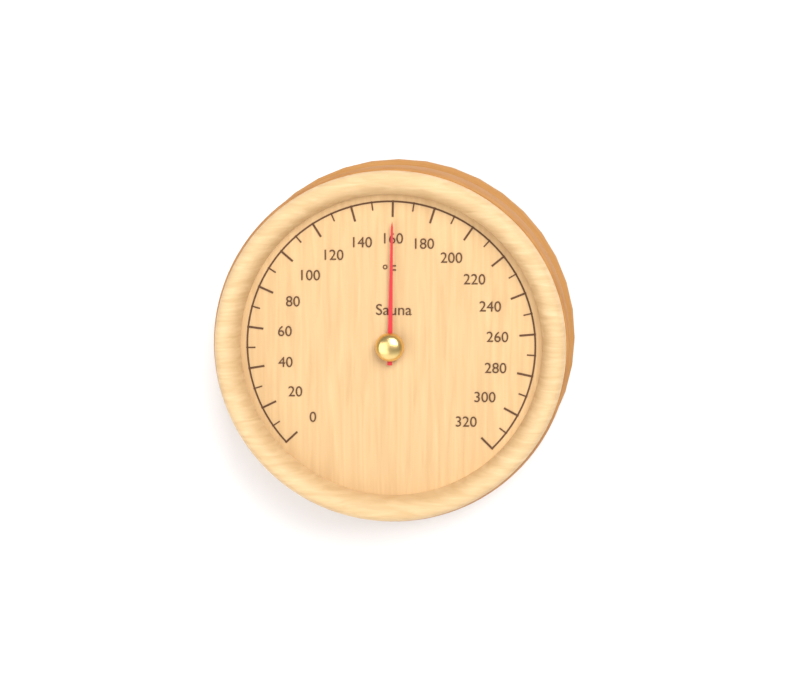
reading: 160 °F
